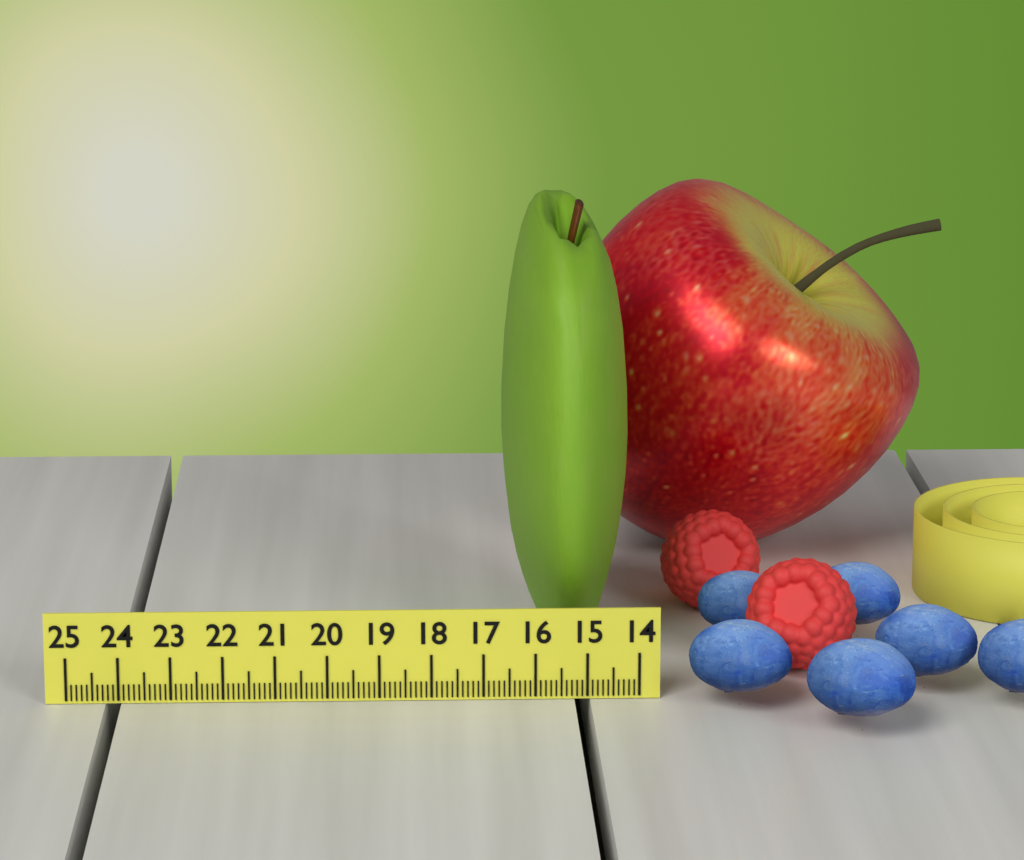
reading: 16.5 (no unit)
